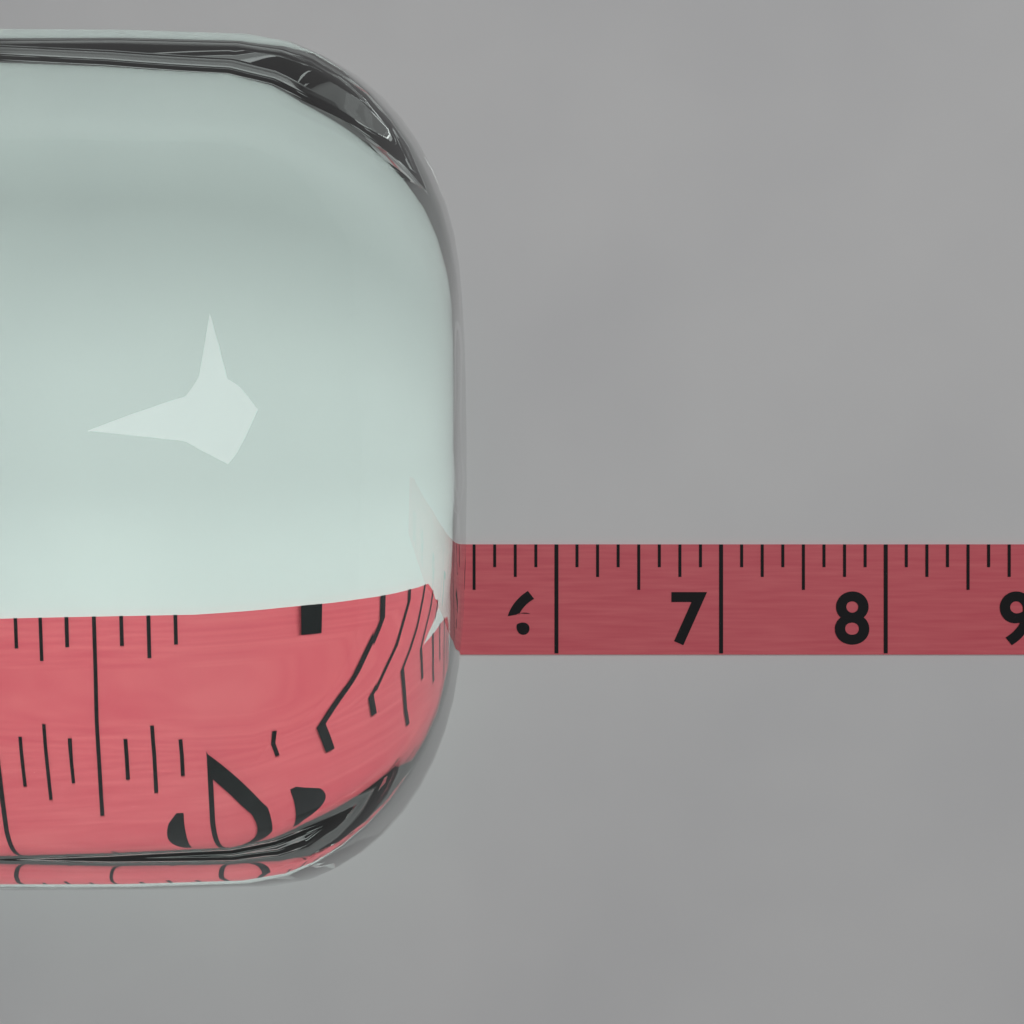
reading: 5.500 (no unit)
